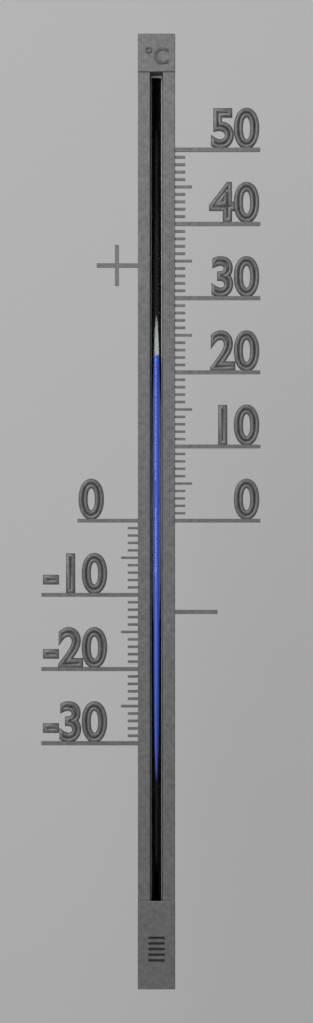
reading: 22 °C
